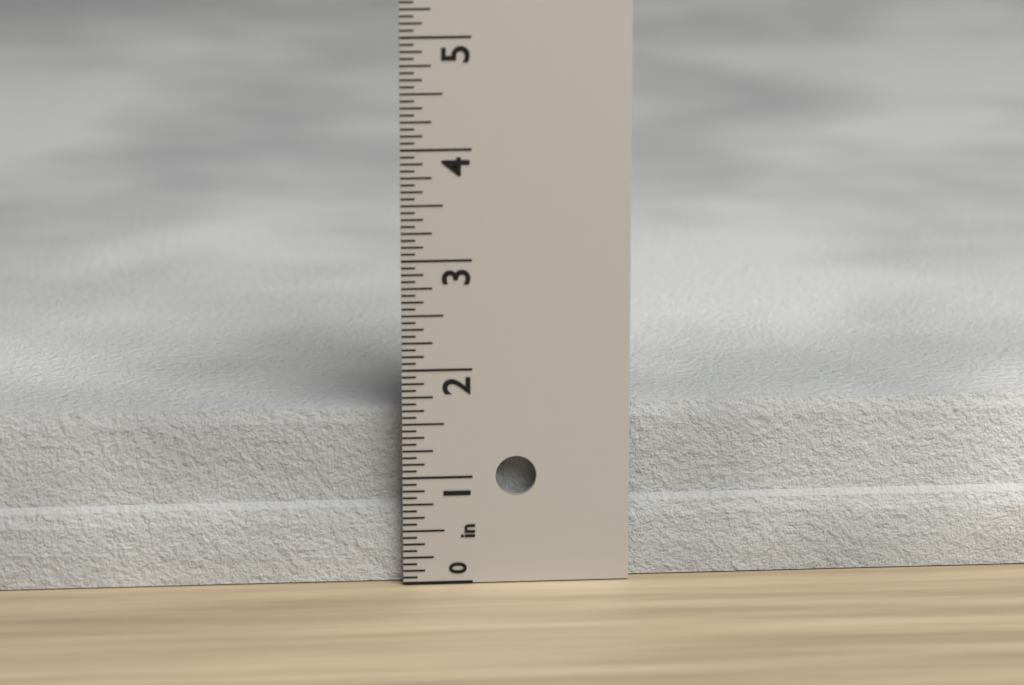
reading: 1.5625 in
